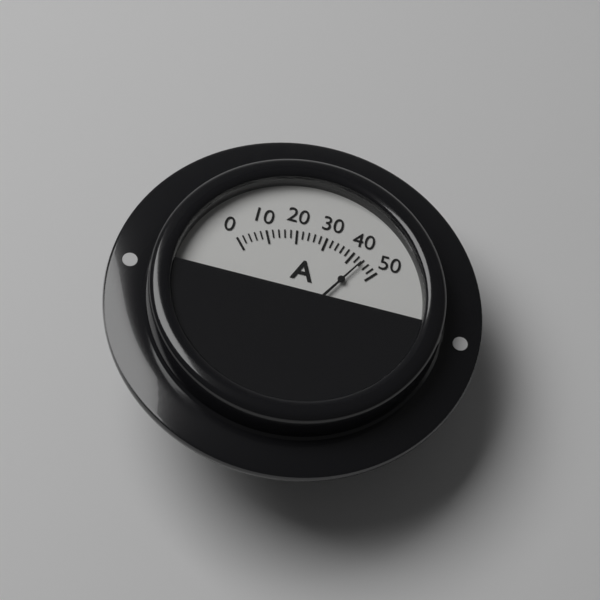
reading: 44 A
